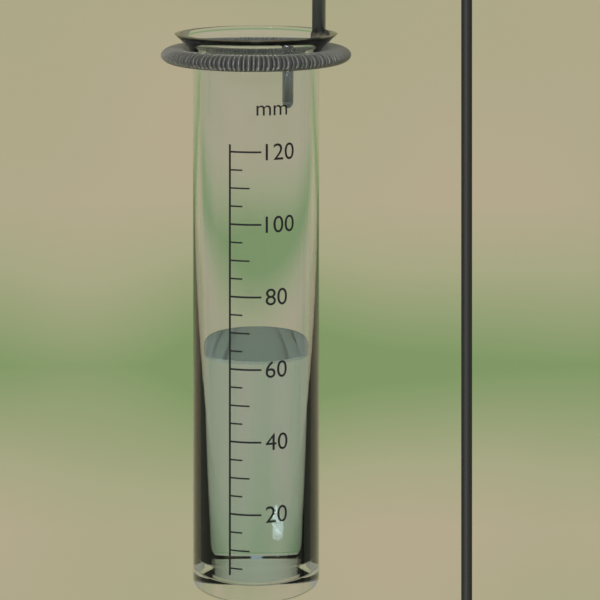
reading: 62 mm
